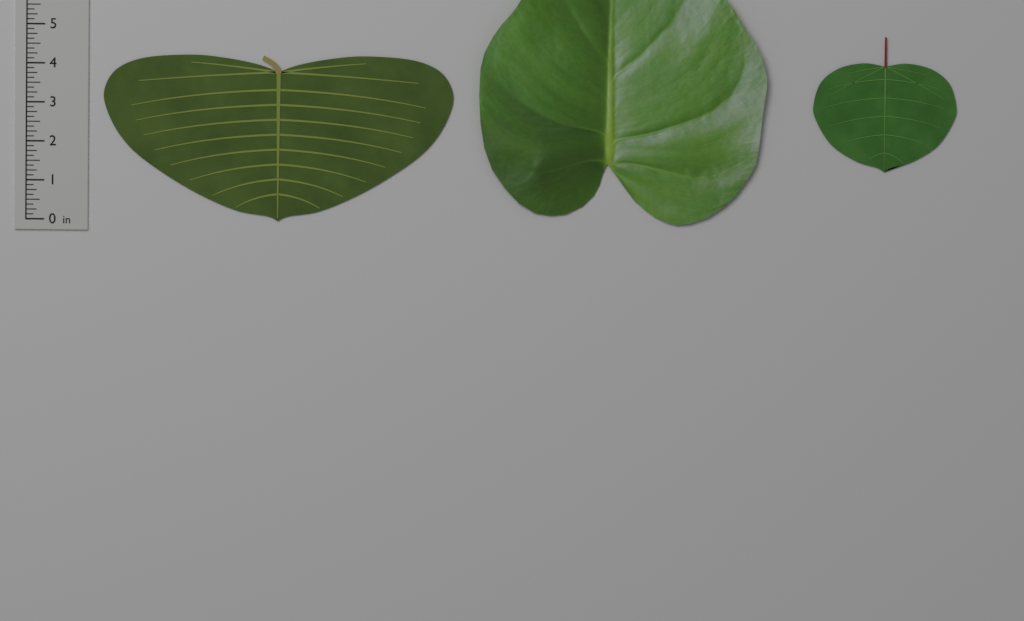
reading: 4.250 in
